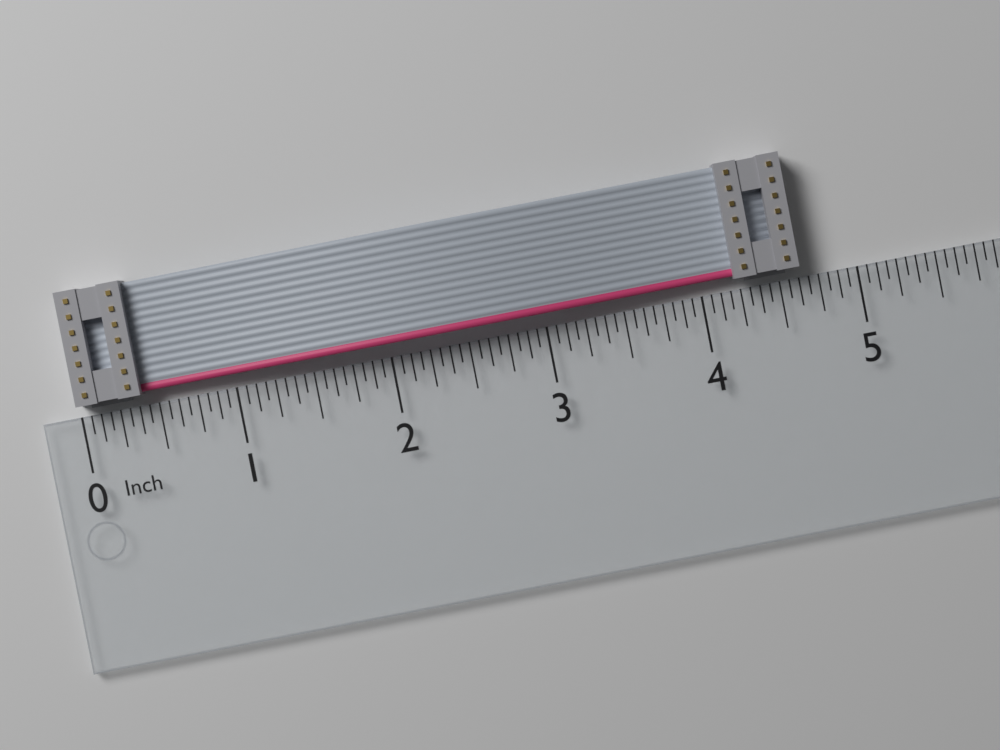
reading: 4.6250 in
